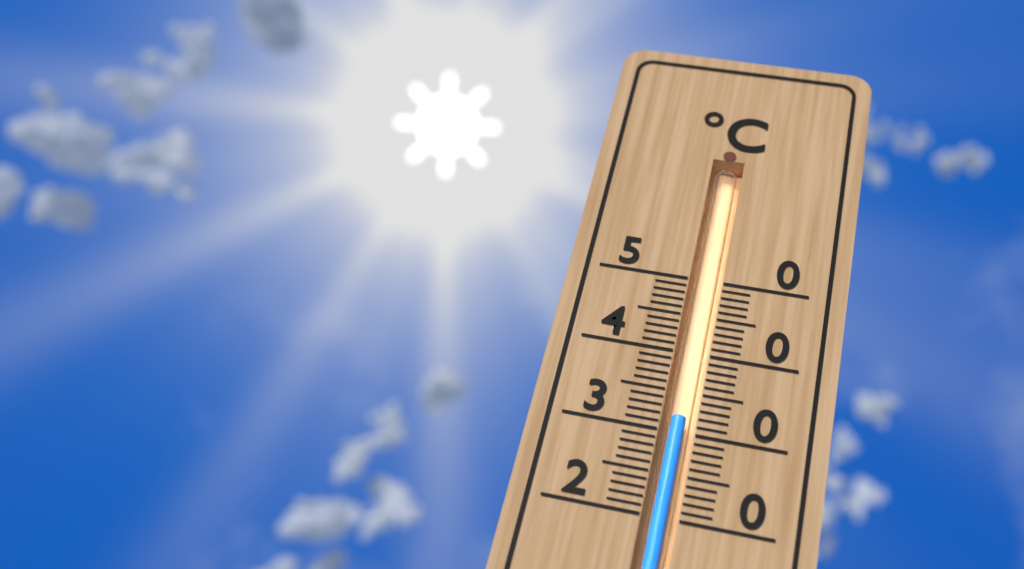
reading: 32 °C
